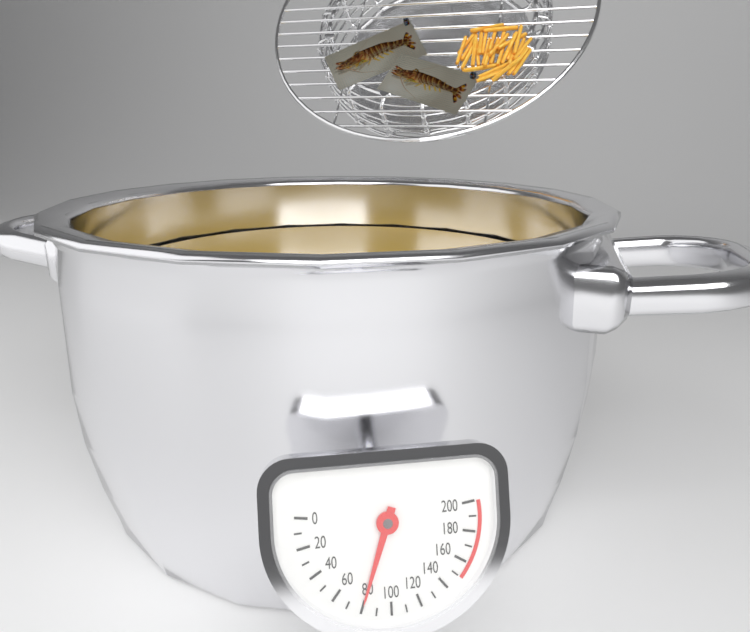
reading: 80 (no unit)
